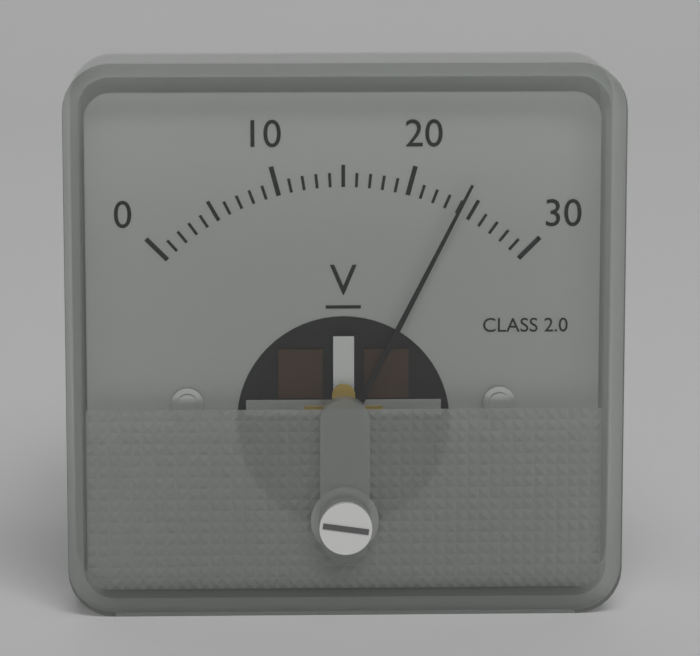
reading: 24 V
